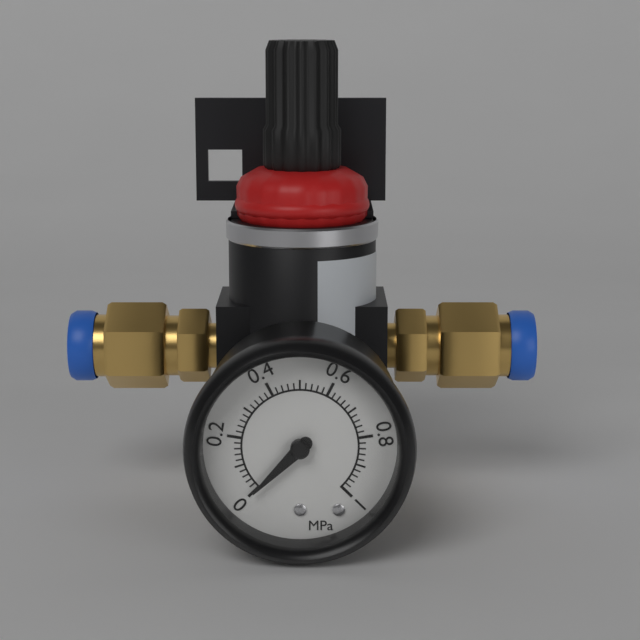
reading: 0.00 MPa
